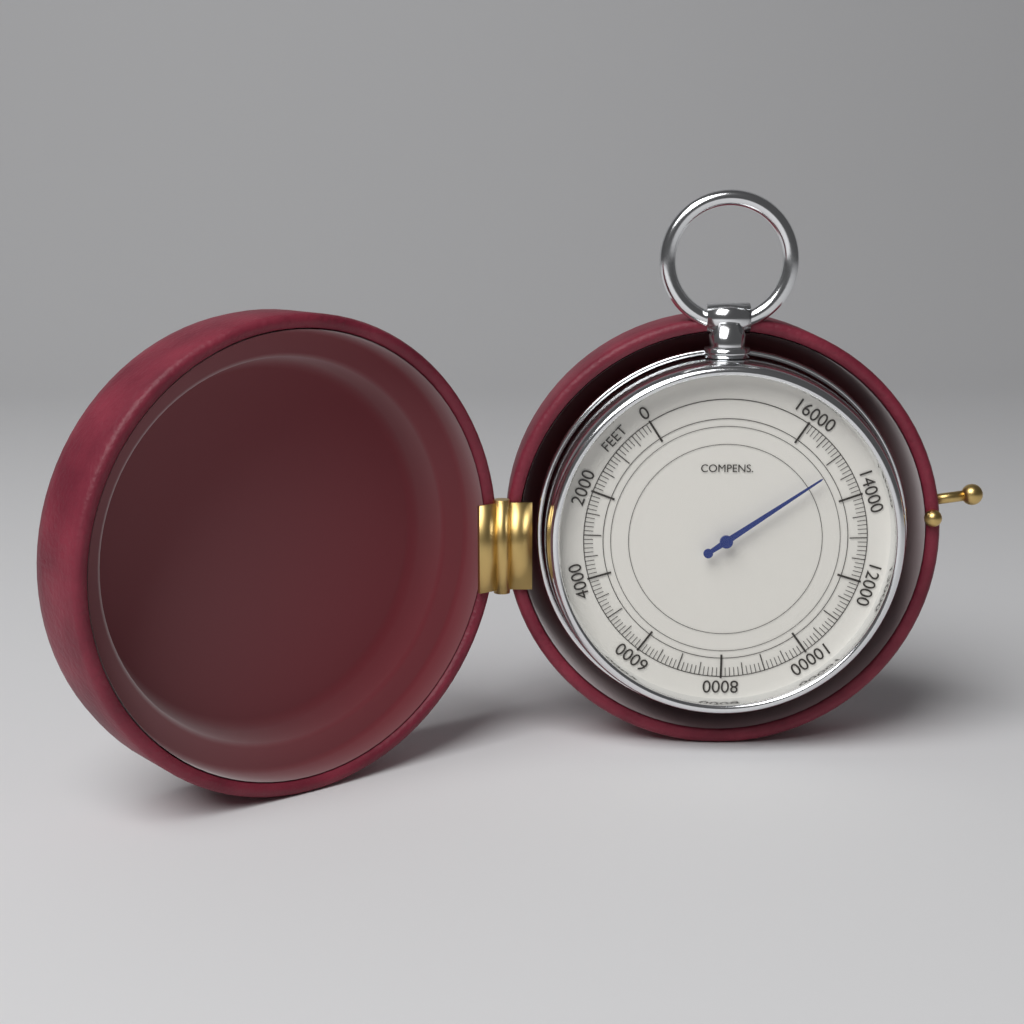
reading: 14800 feet
